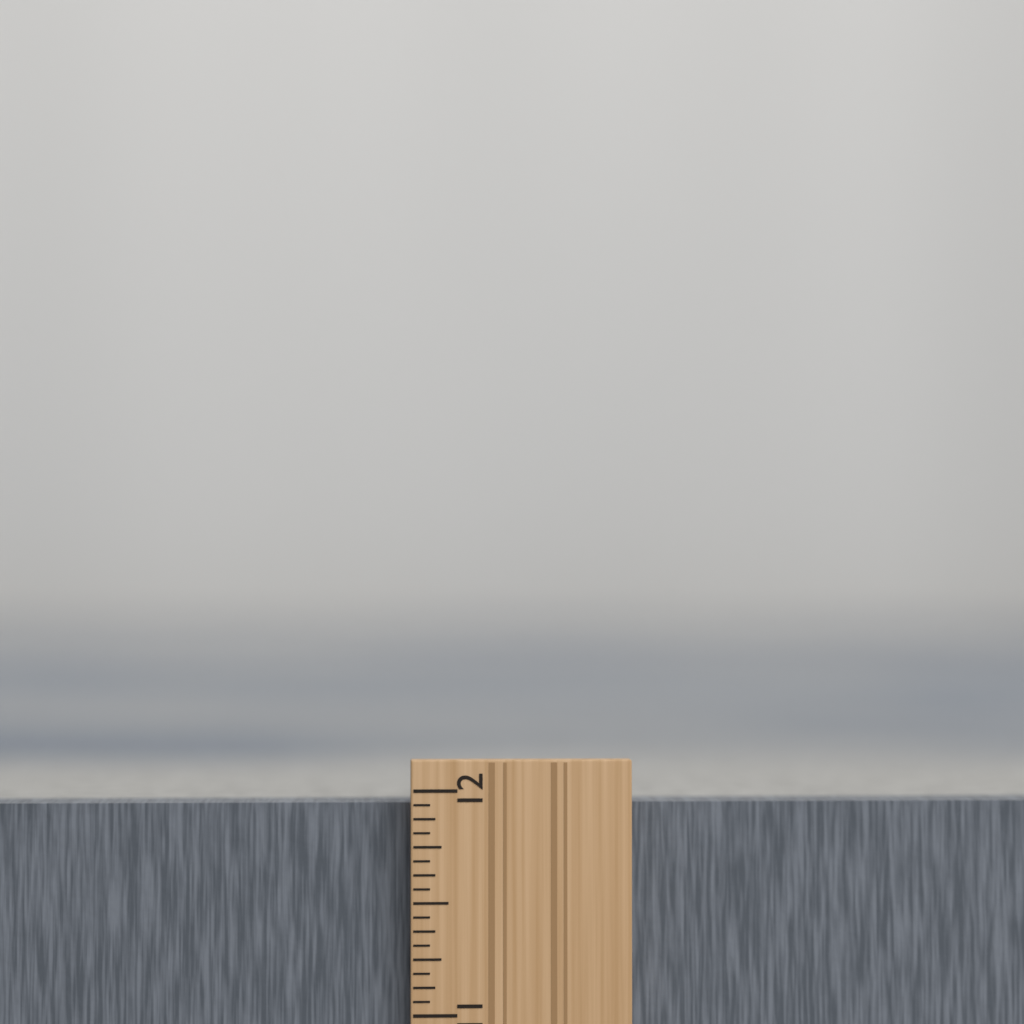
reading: 11.9375 in
